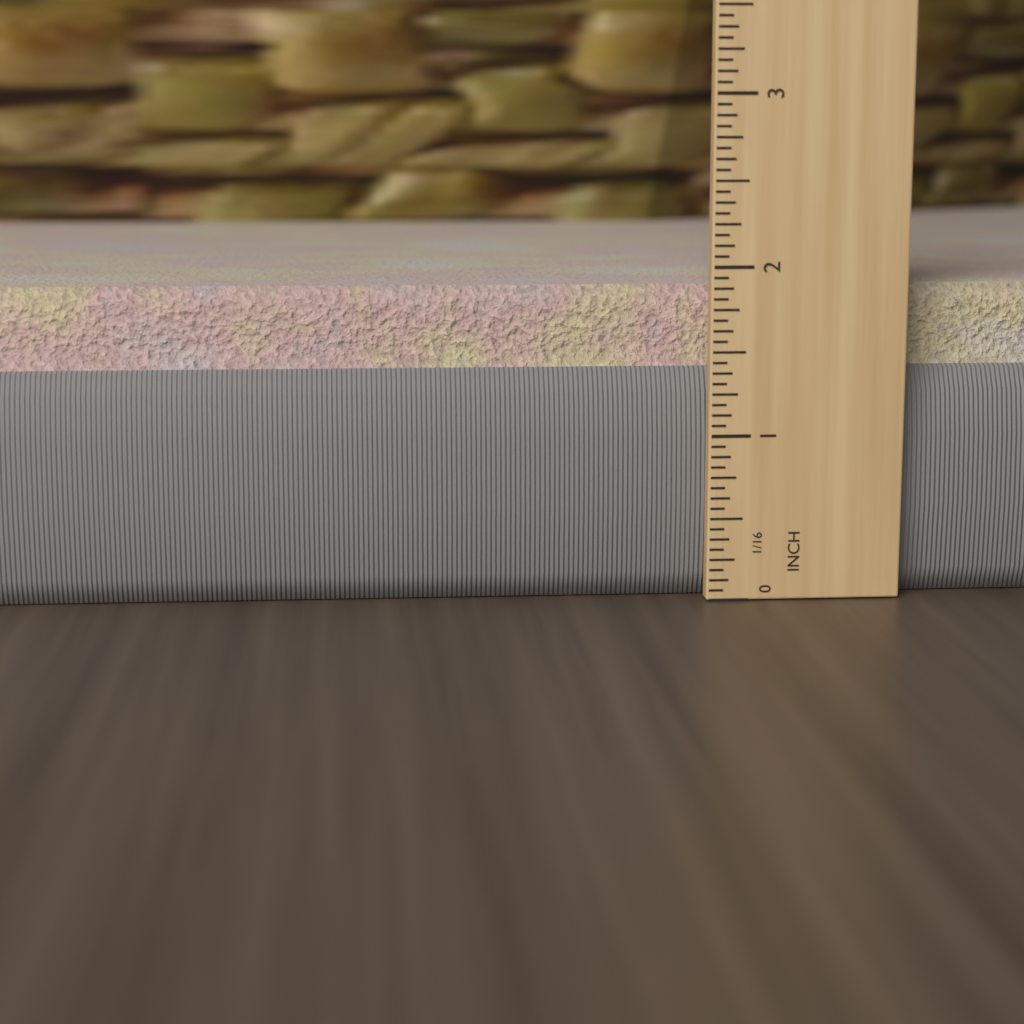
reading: 1.8750 in
